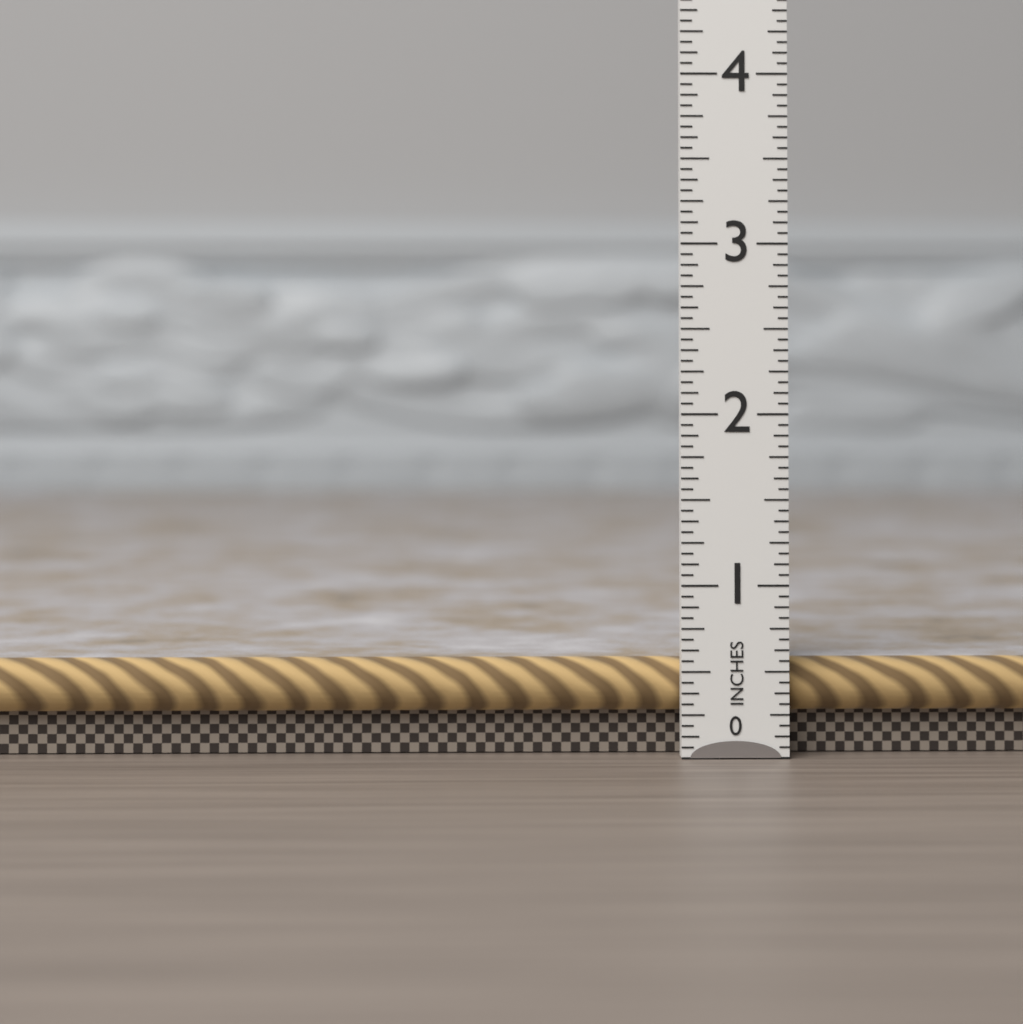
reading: 0.5625 in
